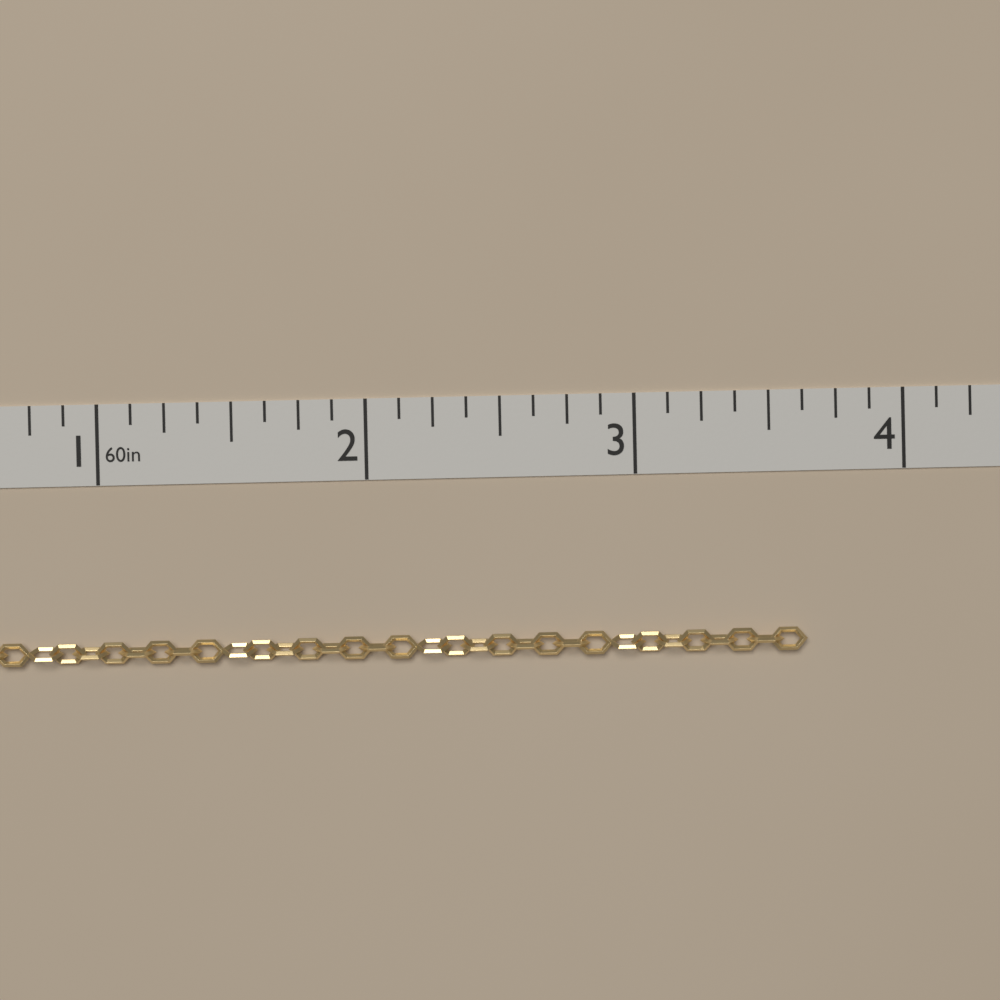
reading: 3.625 in
